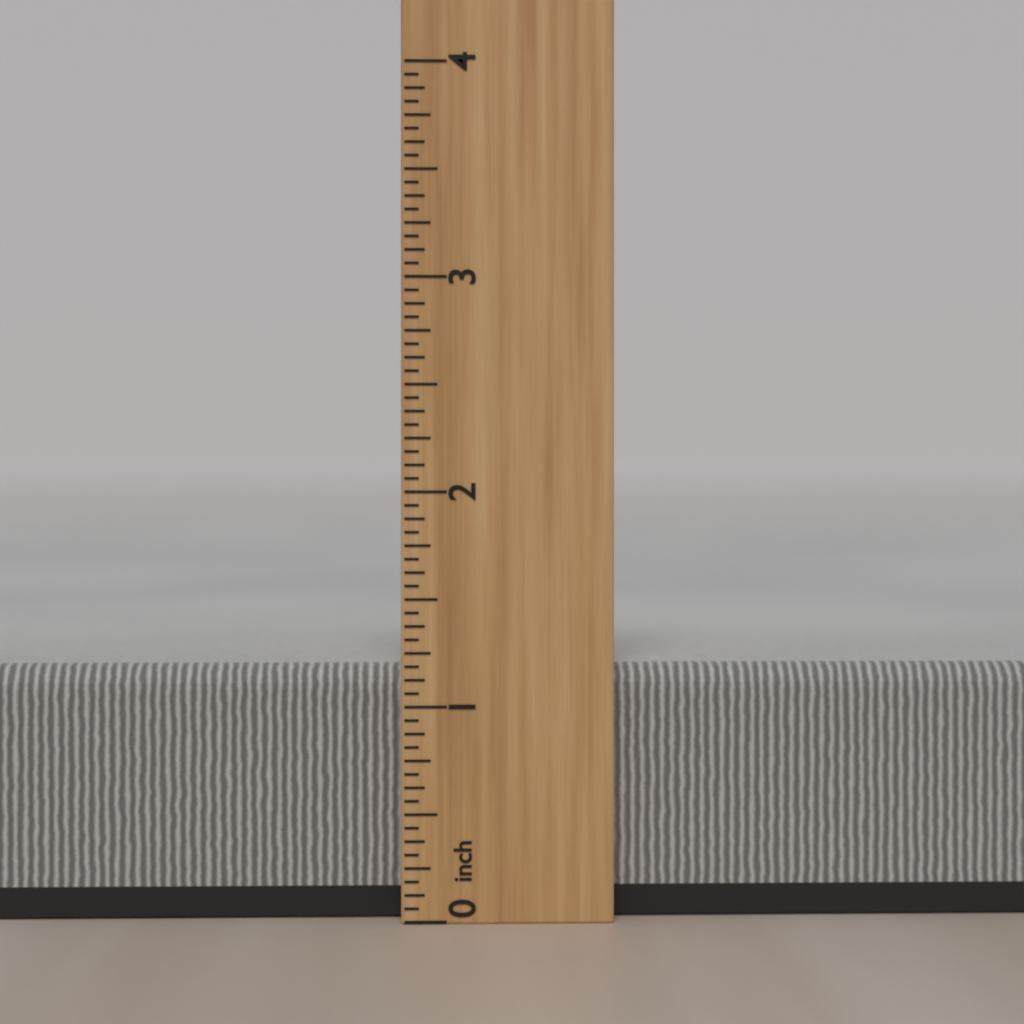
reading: 1.1875 inch
